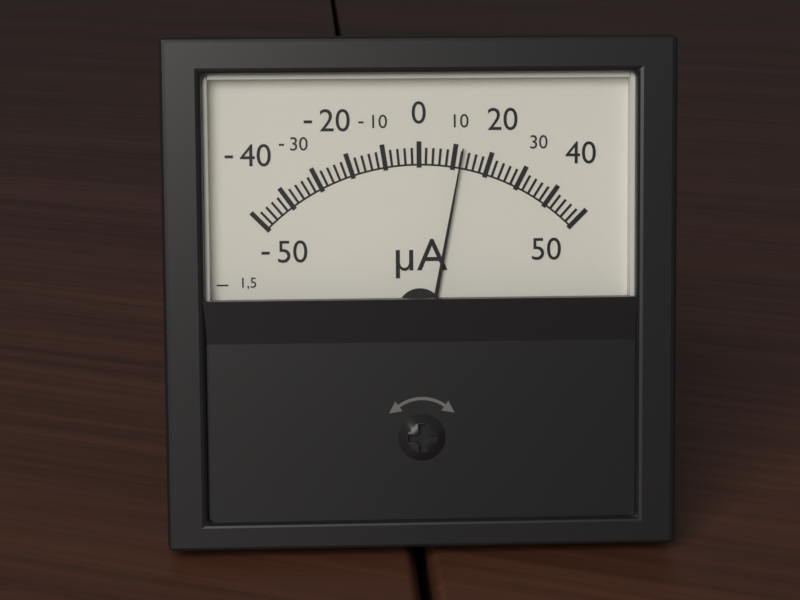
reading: 12 µA
